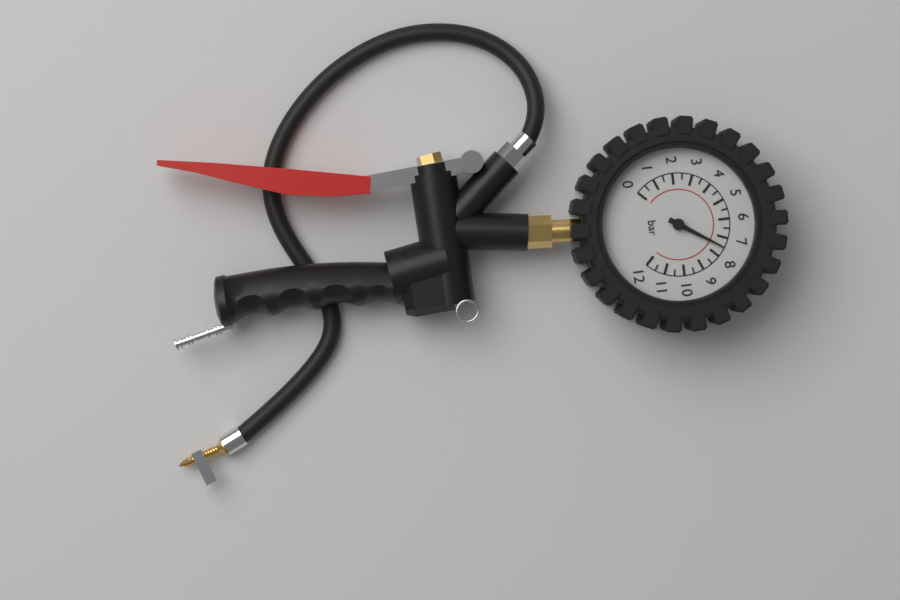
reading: 7.5 bar
